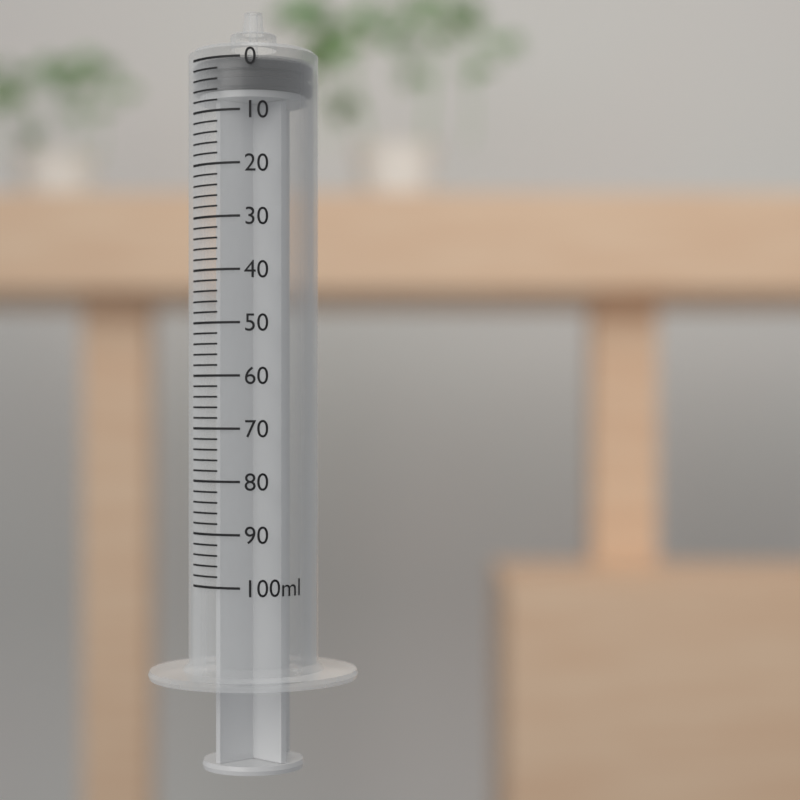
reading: 0 ml
